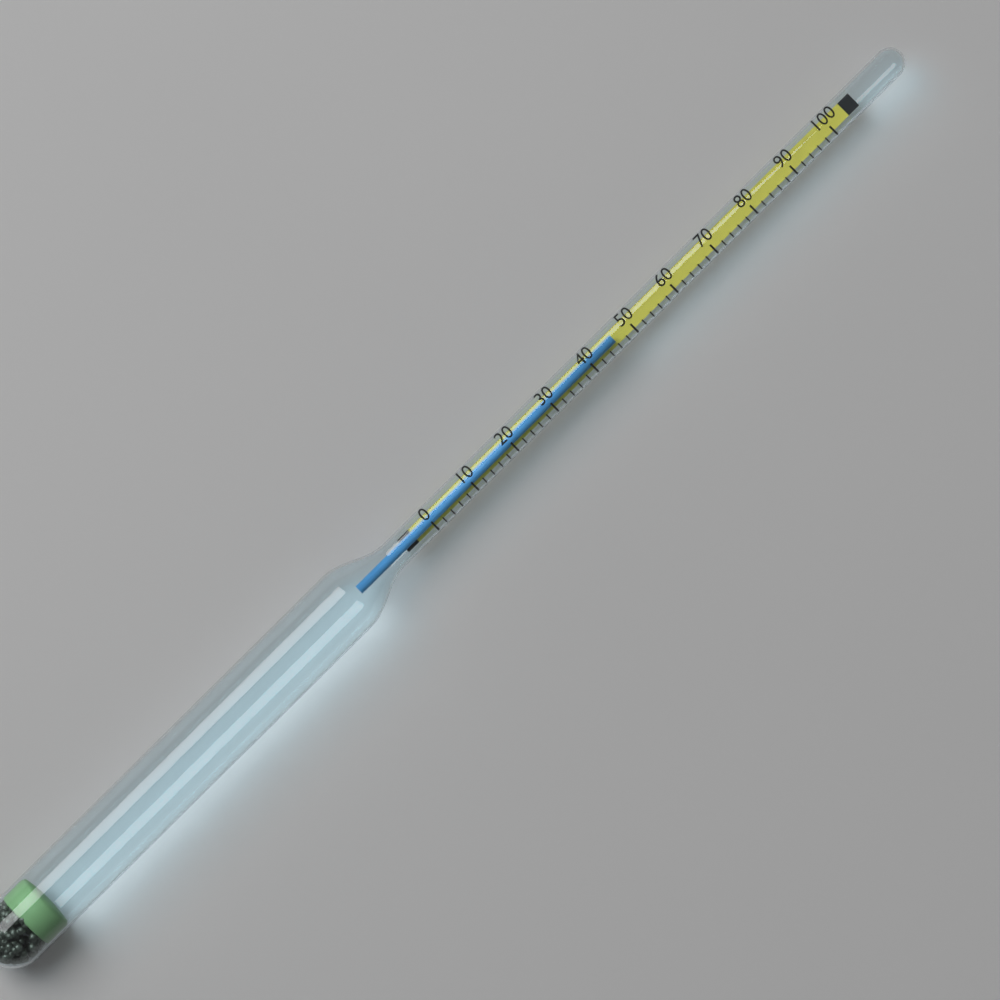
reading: 46 (no unit)
